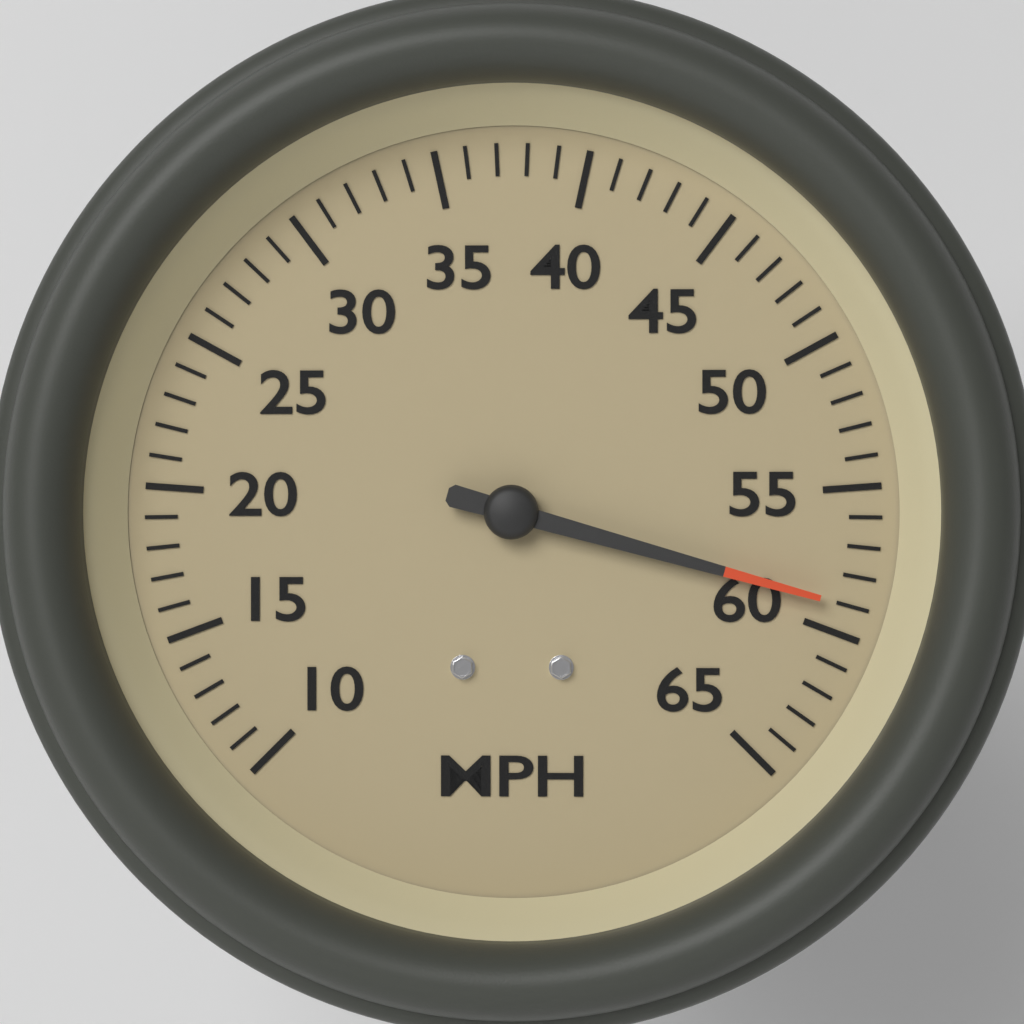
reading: 59 MPH
